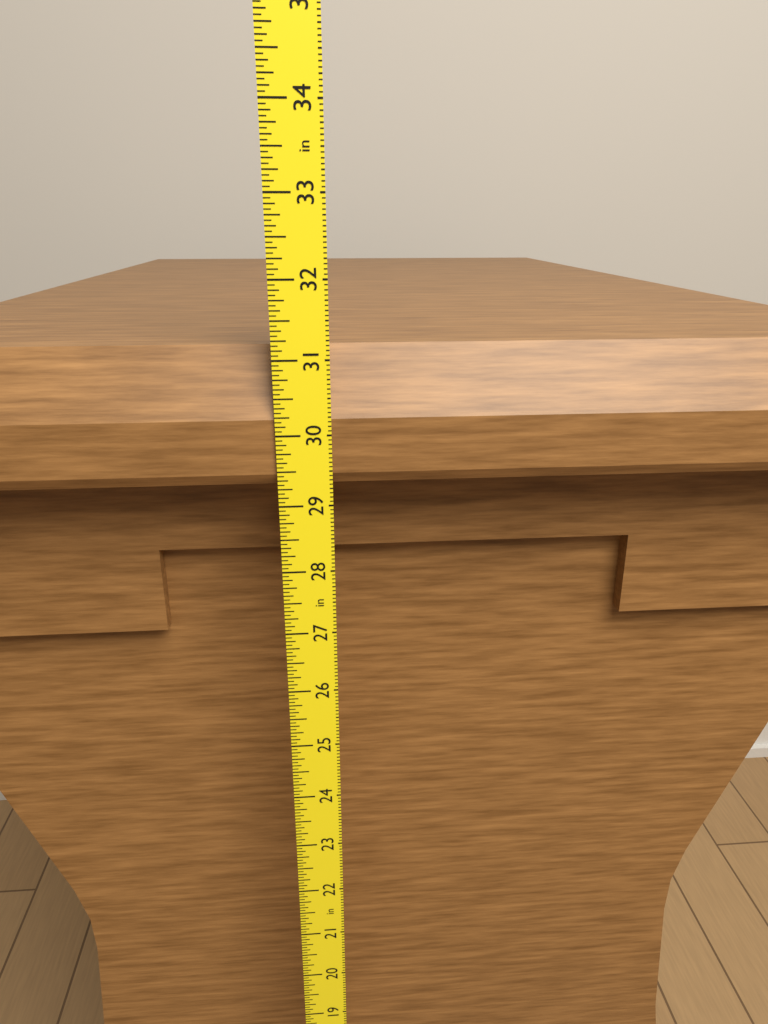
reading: 31.1250 in
